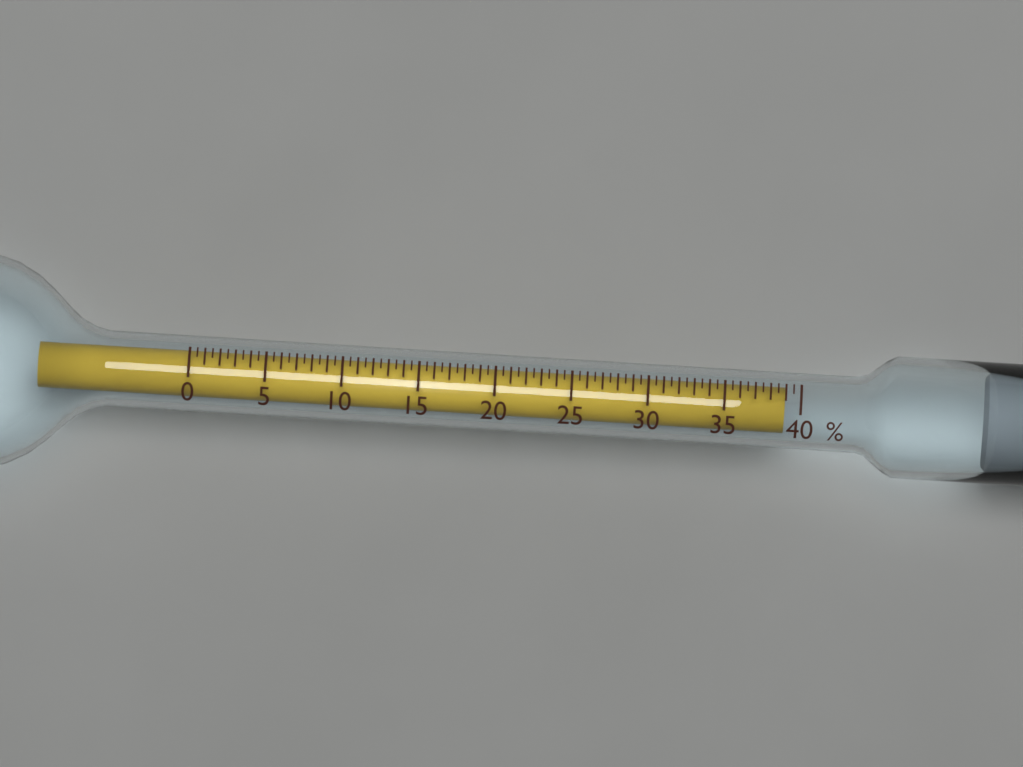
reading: 39.0 %
